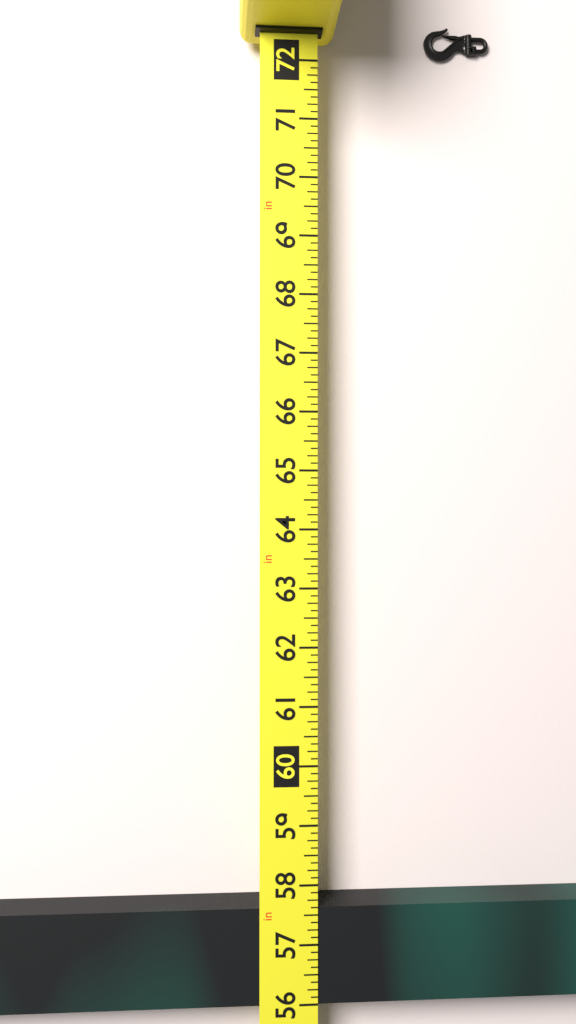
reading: 57.625 in
